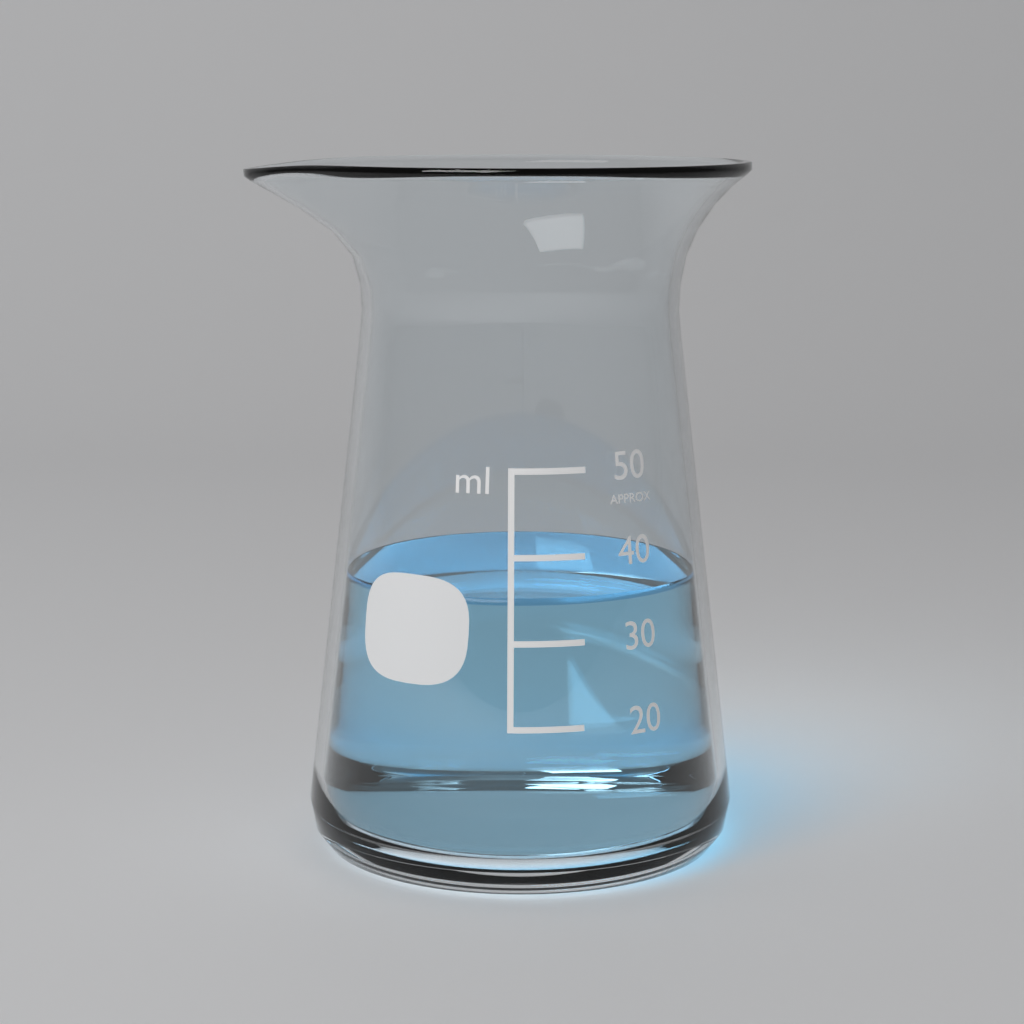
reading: 35 ml
